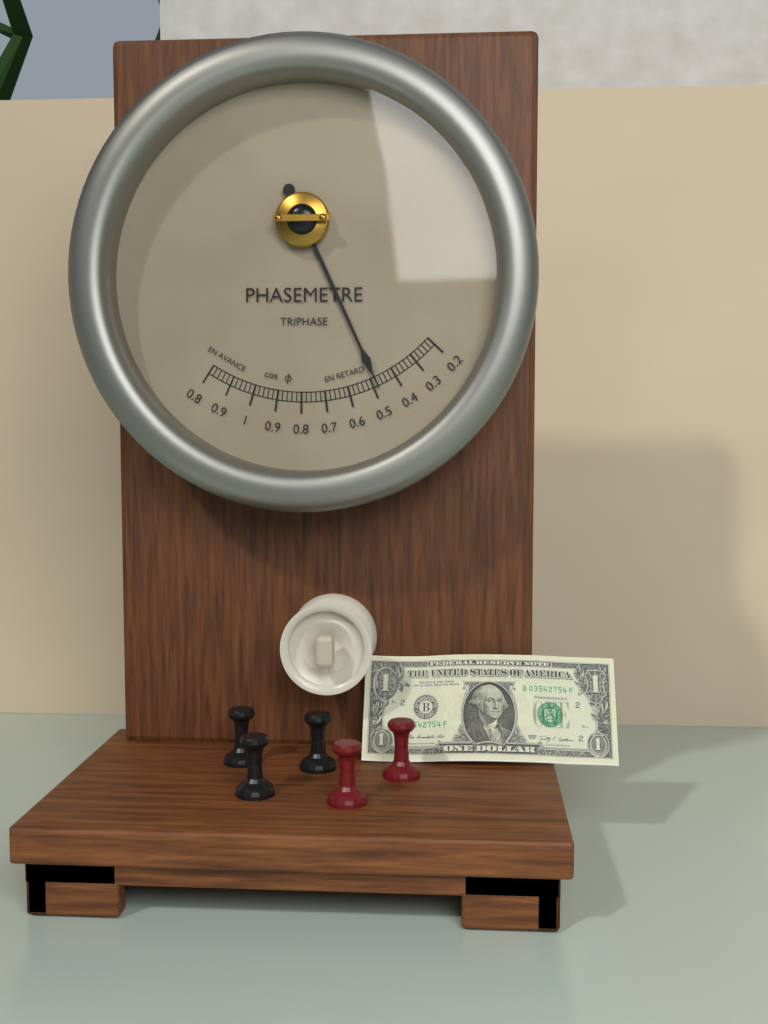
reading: 0.48 cos φ
